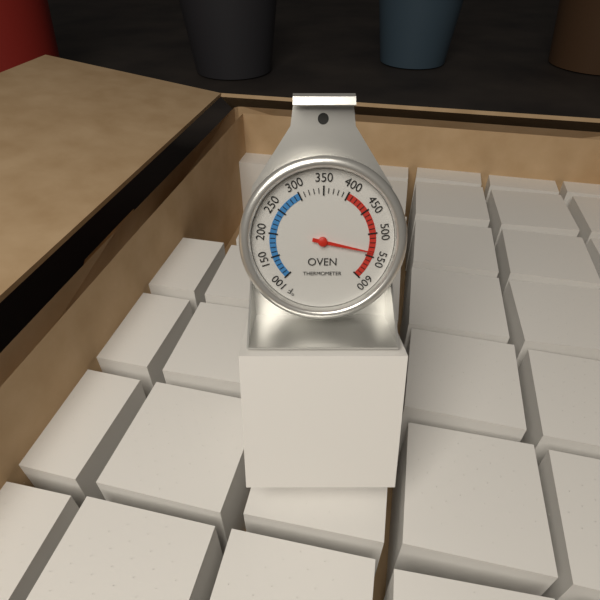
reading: 540 °F
